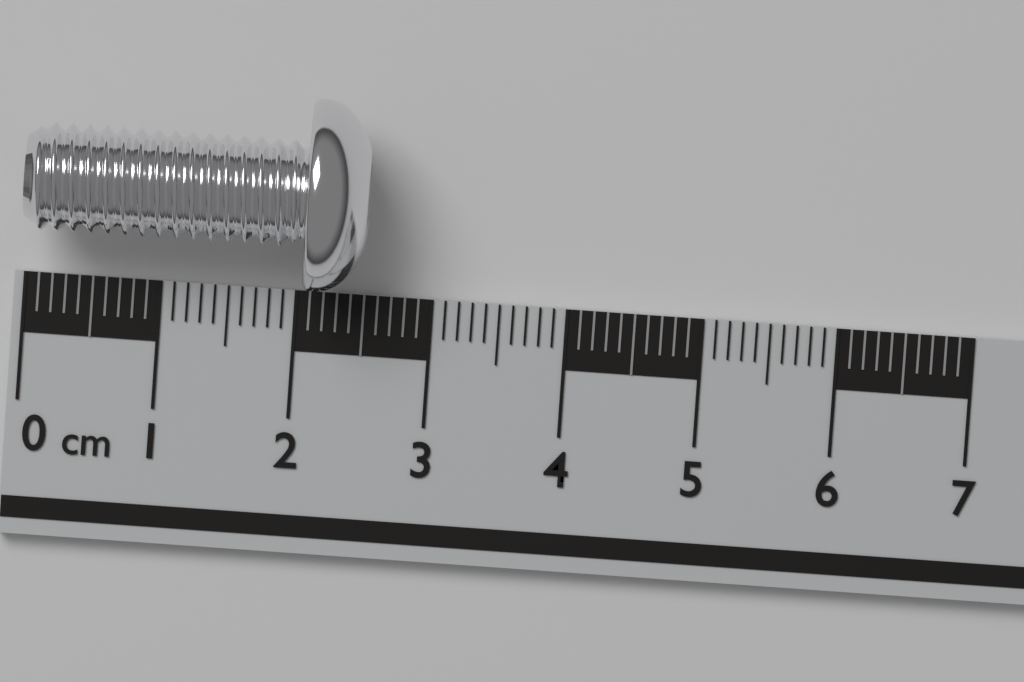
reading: 2.5 cm
